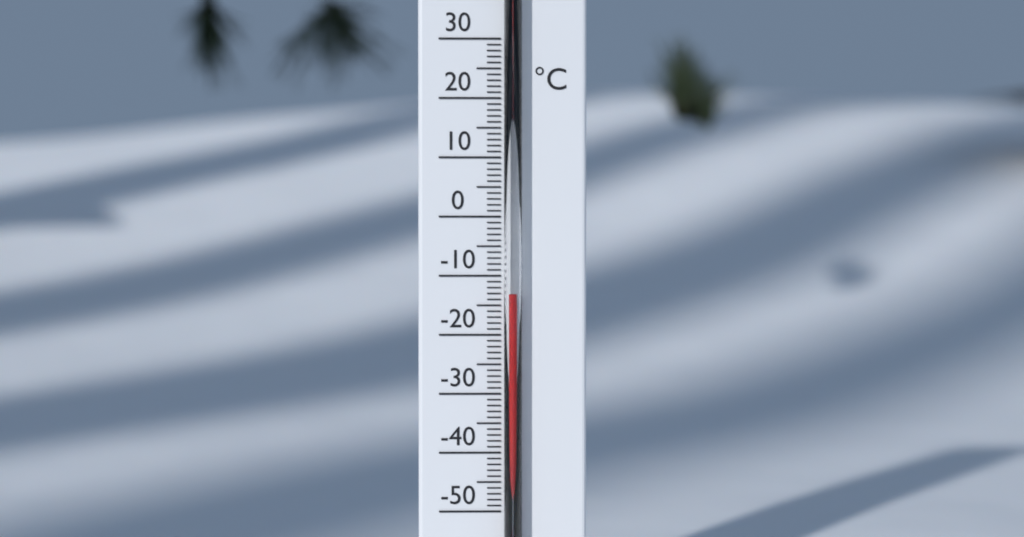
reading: -13 °C
